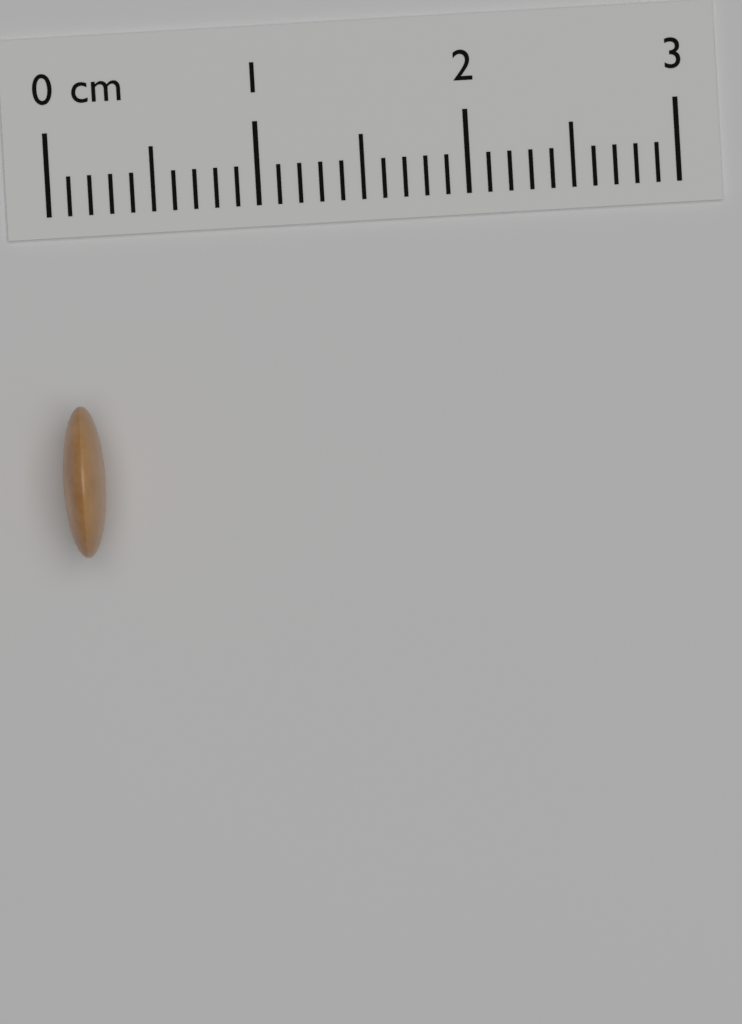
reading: 0.2 cm
